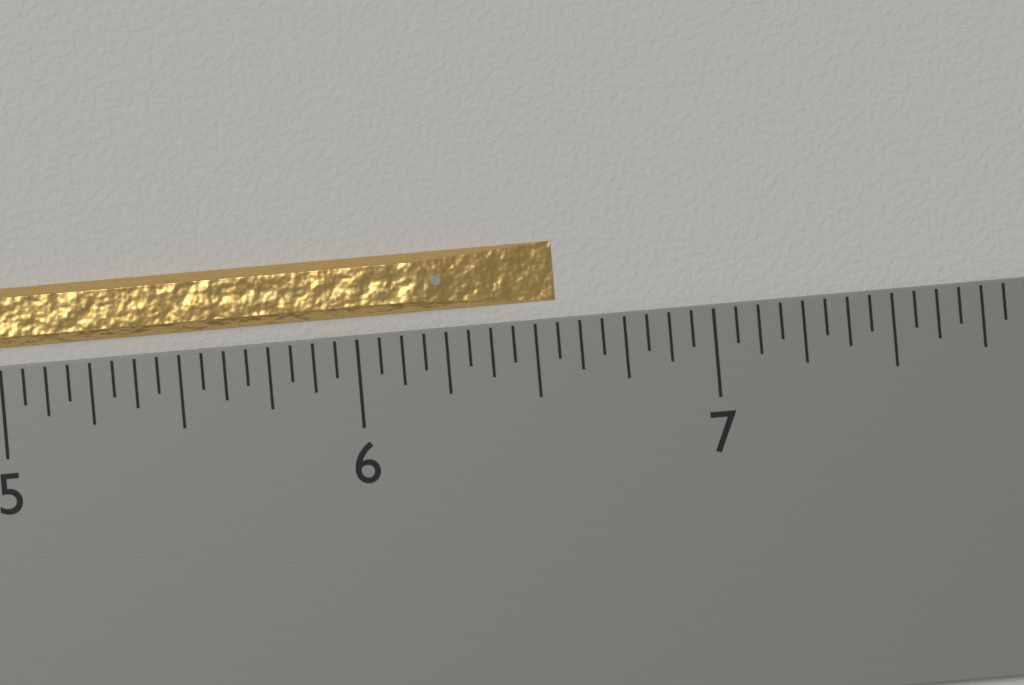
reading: 6.5625 inch
